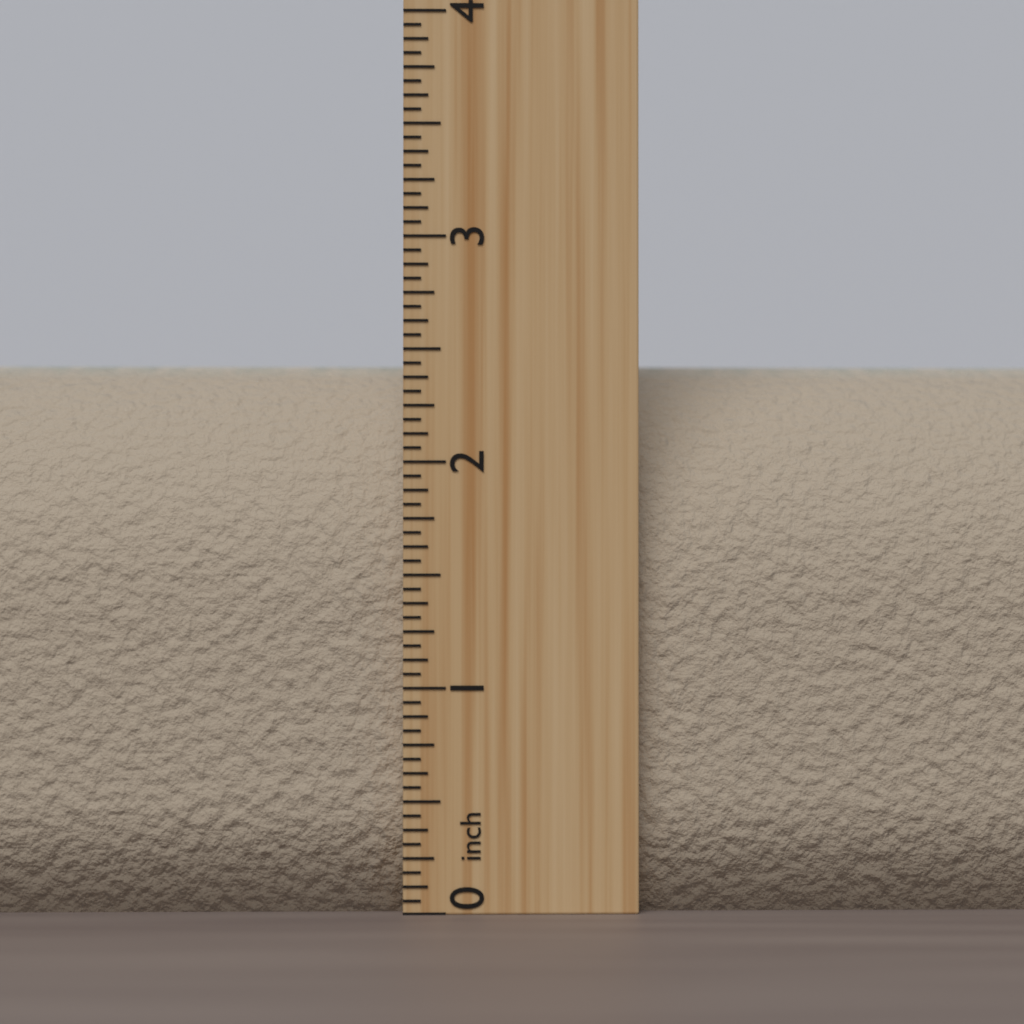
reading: 2.5000 inch
